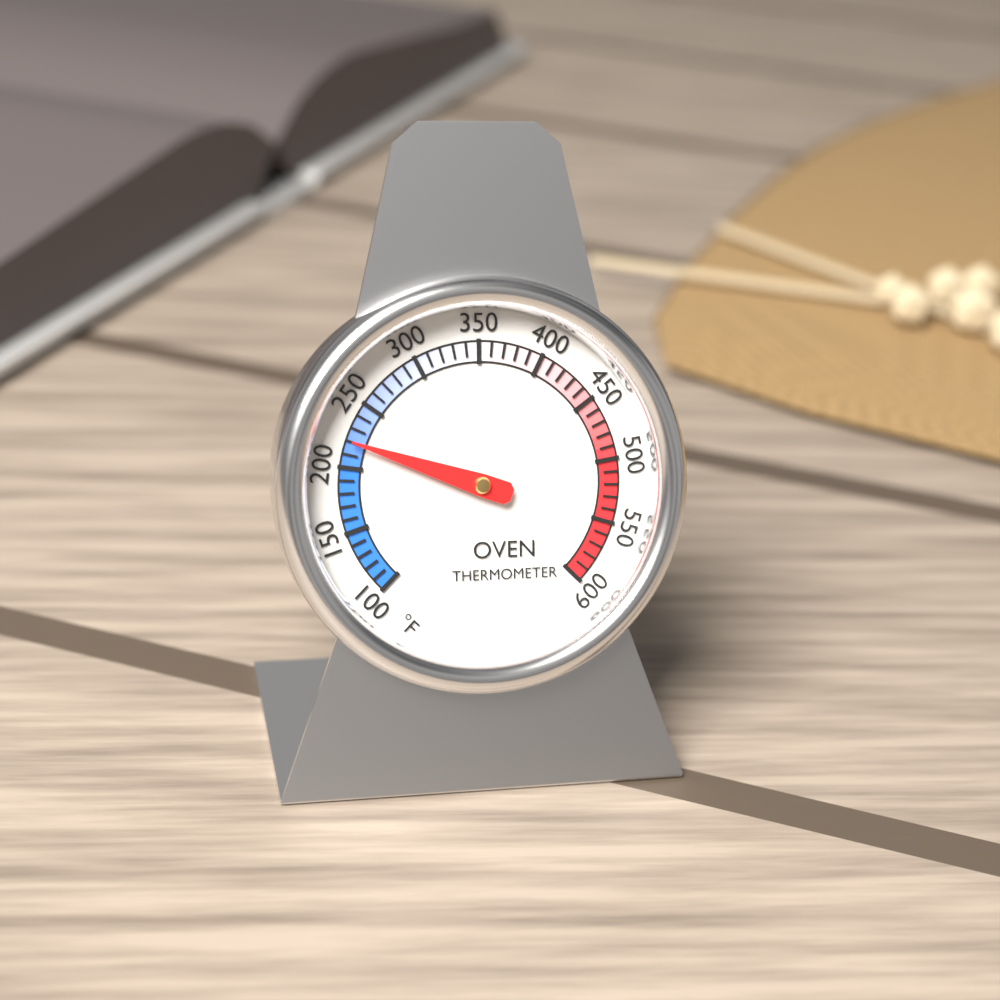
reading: 220 °F
